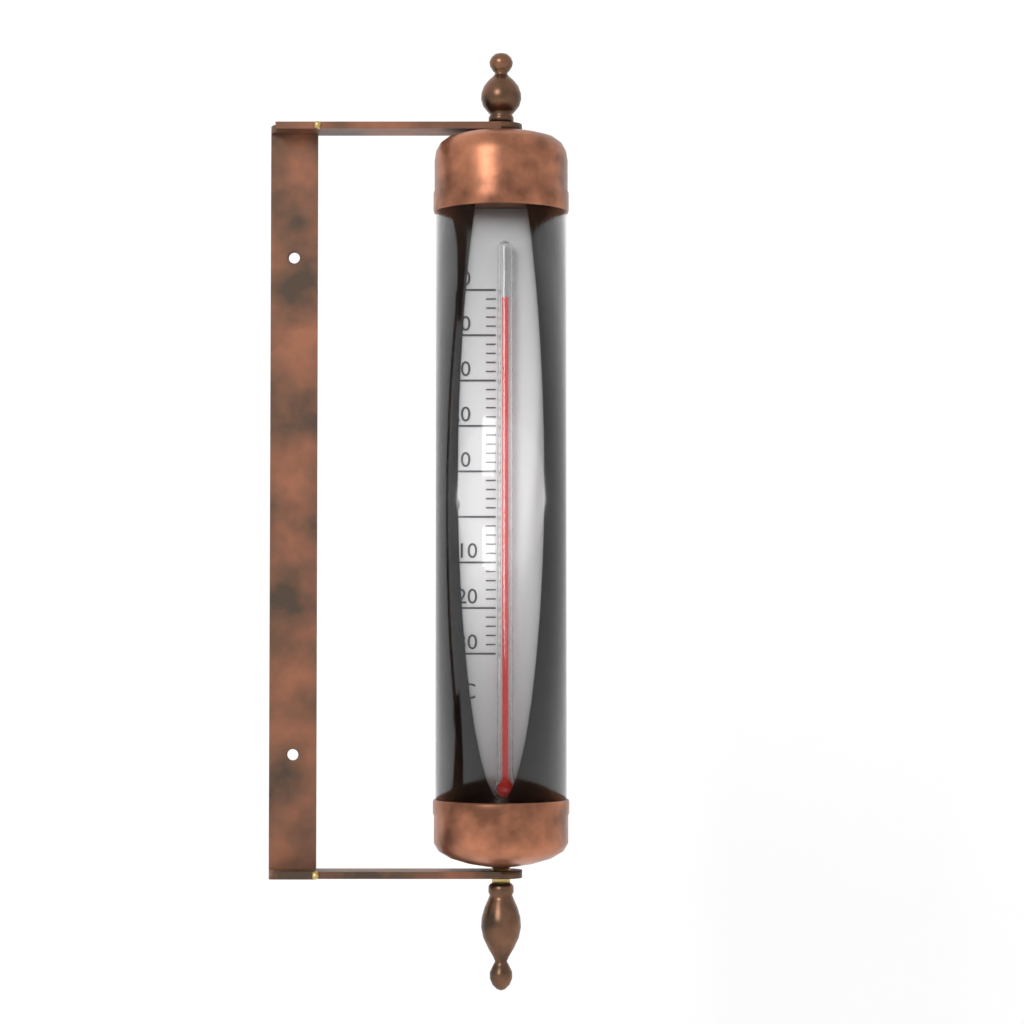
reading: 48 °C
